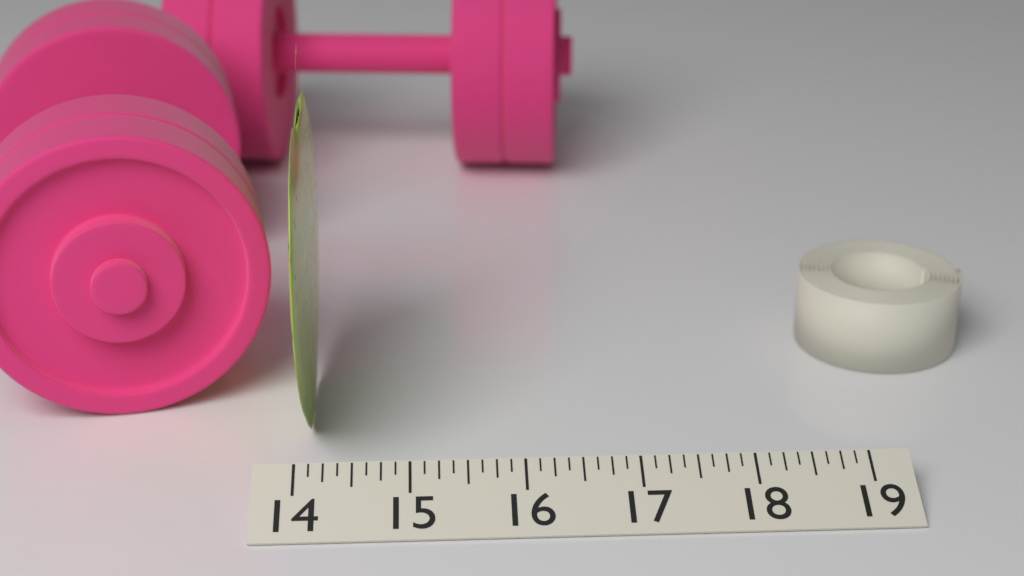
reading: 14.125 (no unit)
